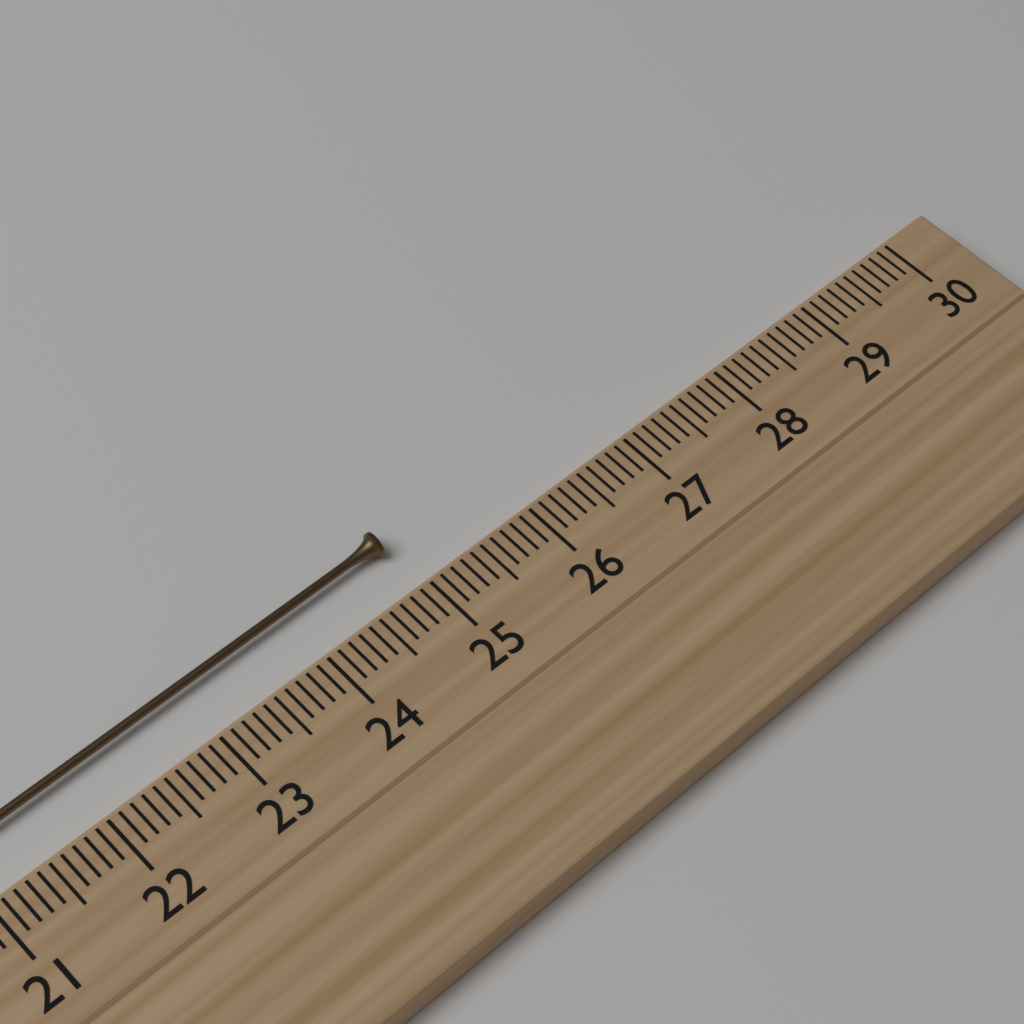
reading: 25.0 cm
